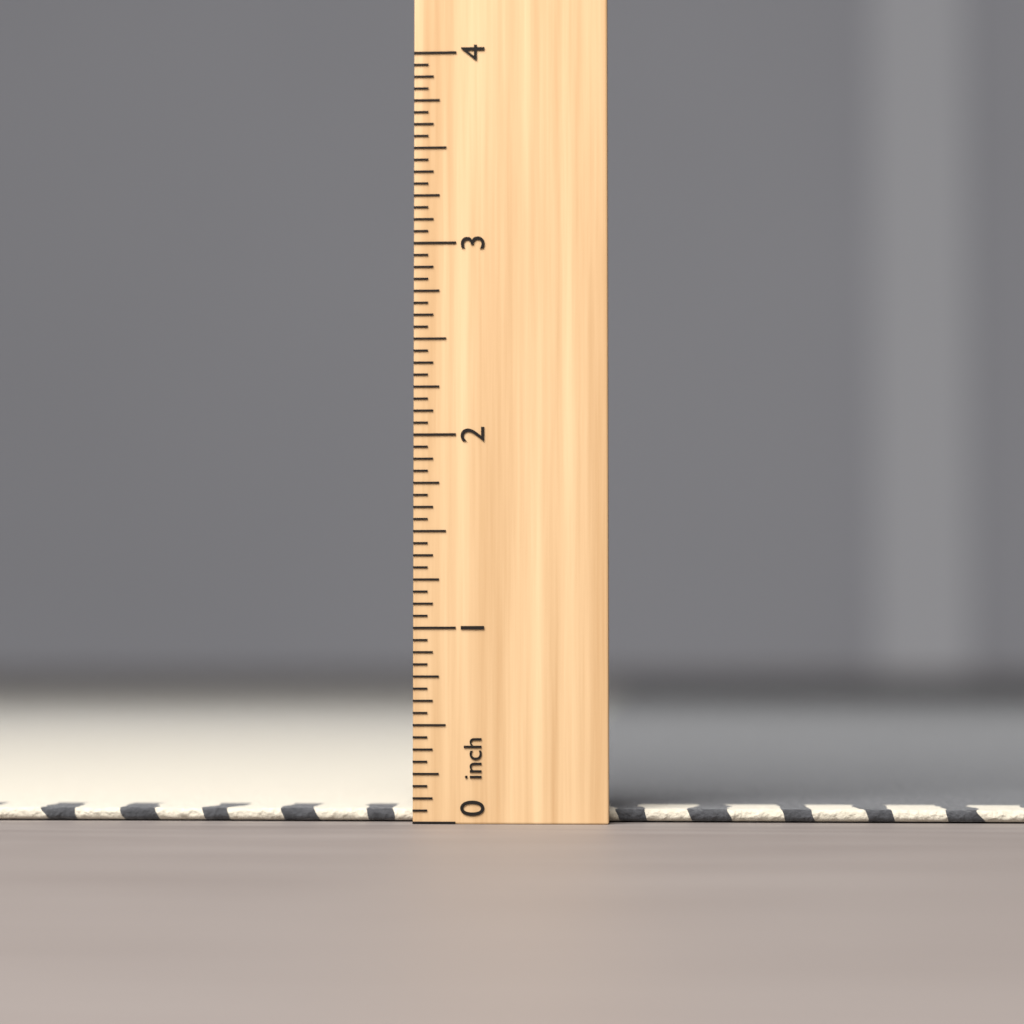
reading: 0.0625 inch
